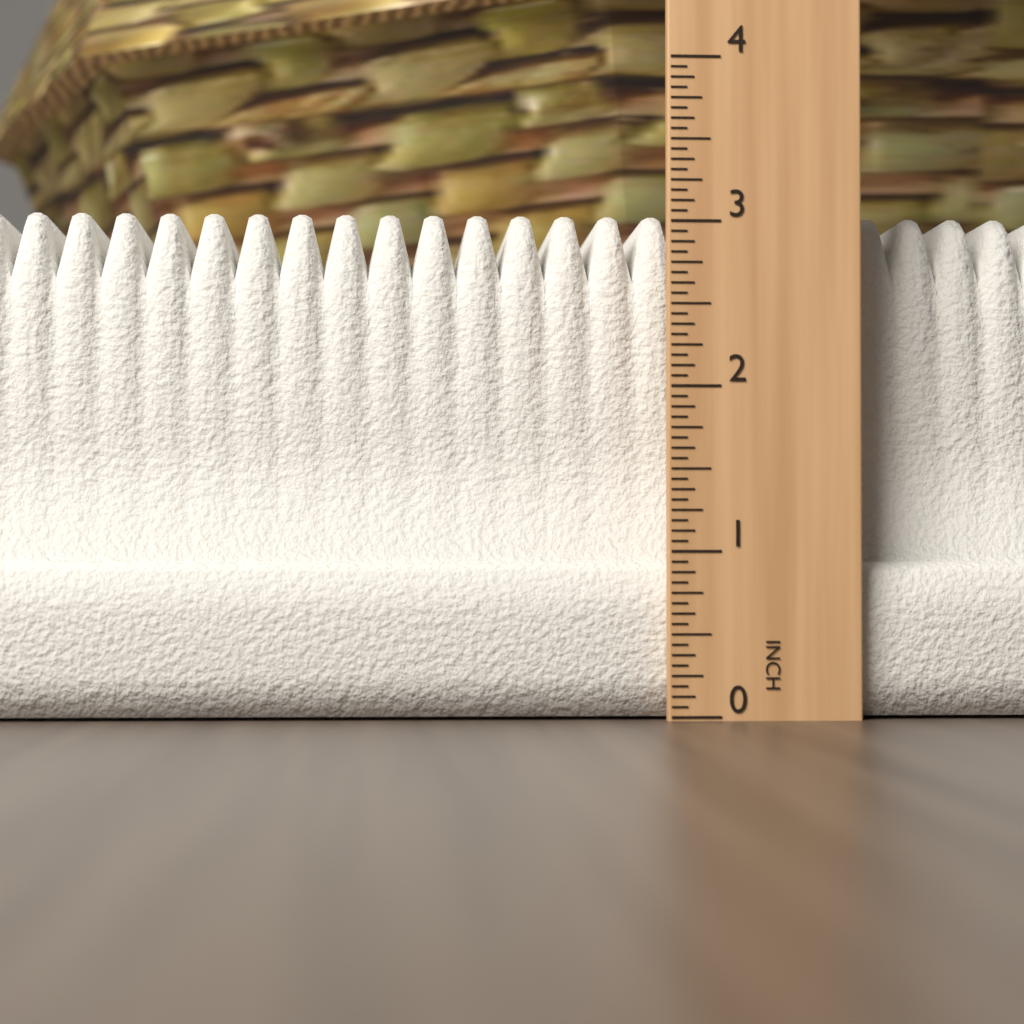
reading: 3.1250 in
